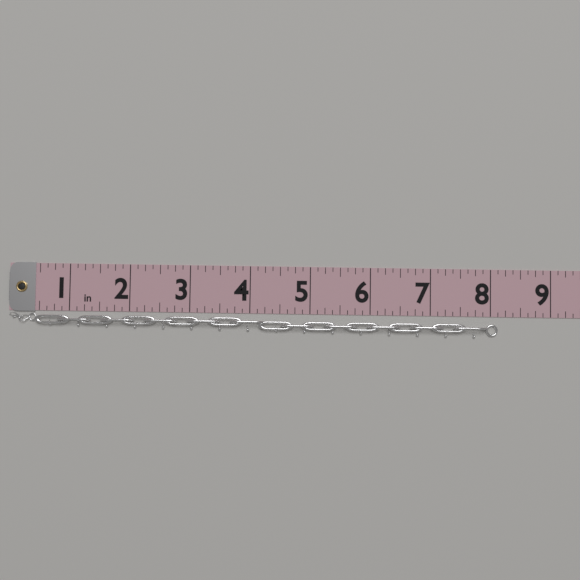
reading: 8.125 in
